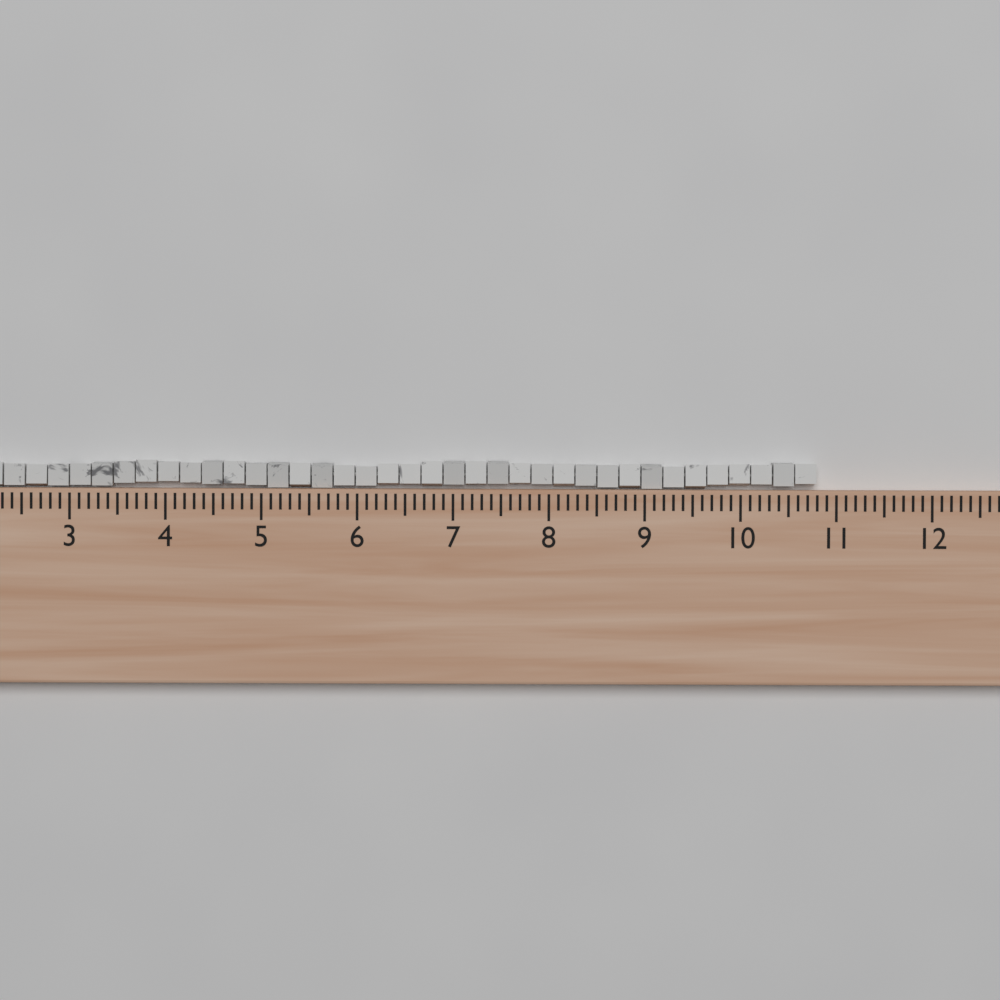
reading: 10.8 (no unit)
